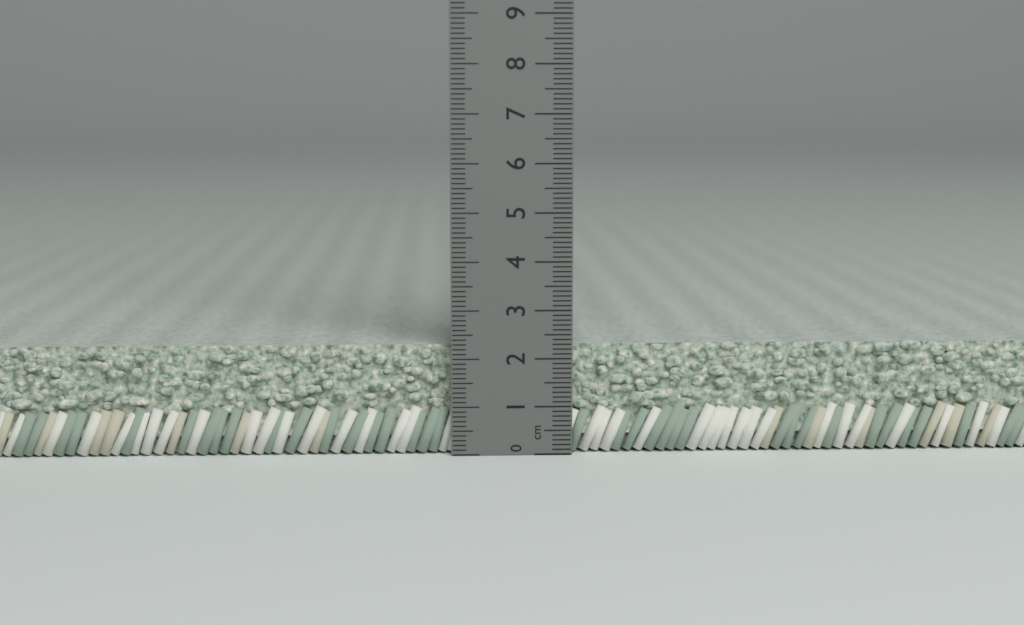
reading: 2.3 cm
